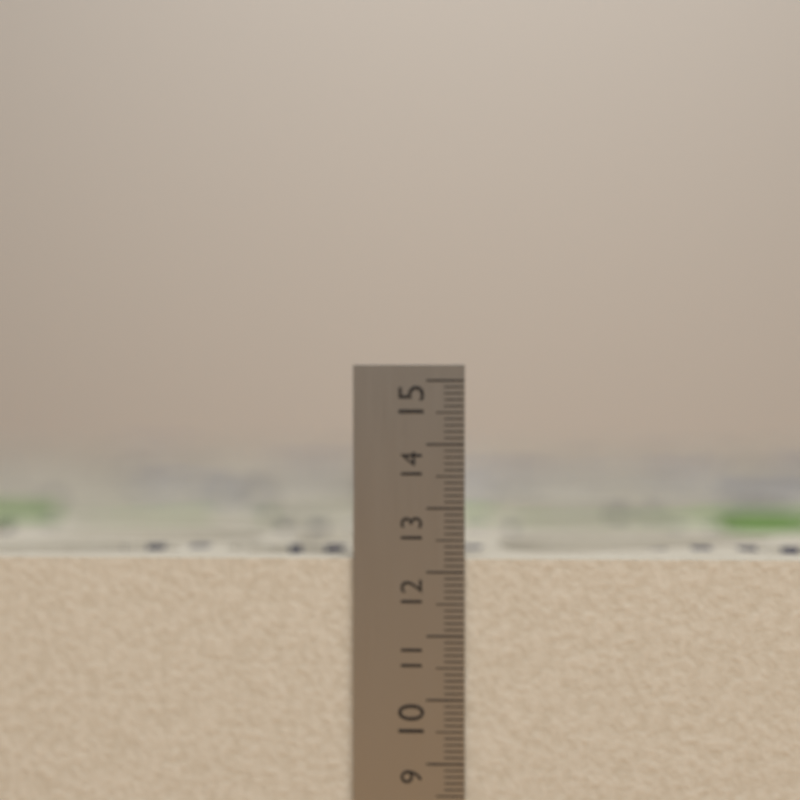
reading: 12.2 cm
